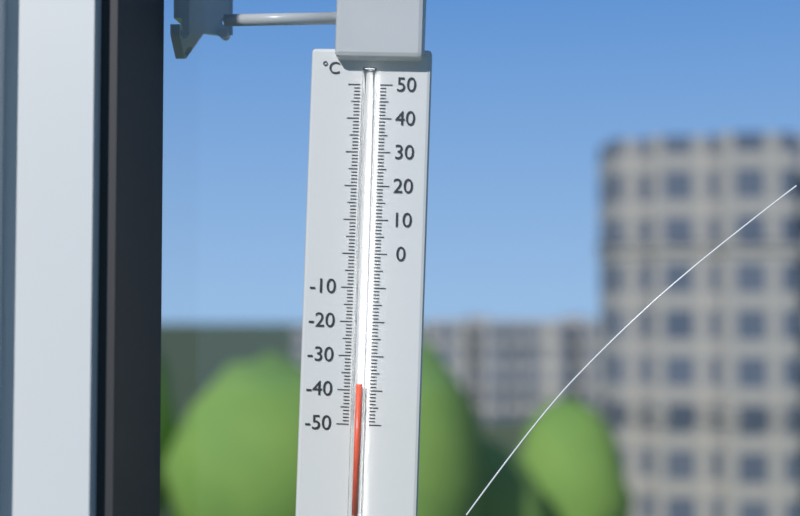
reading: -38 °C
